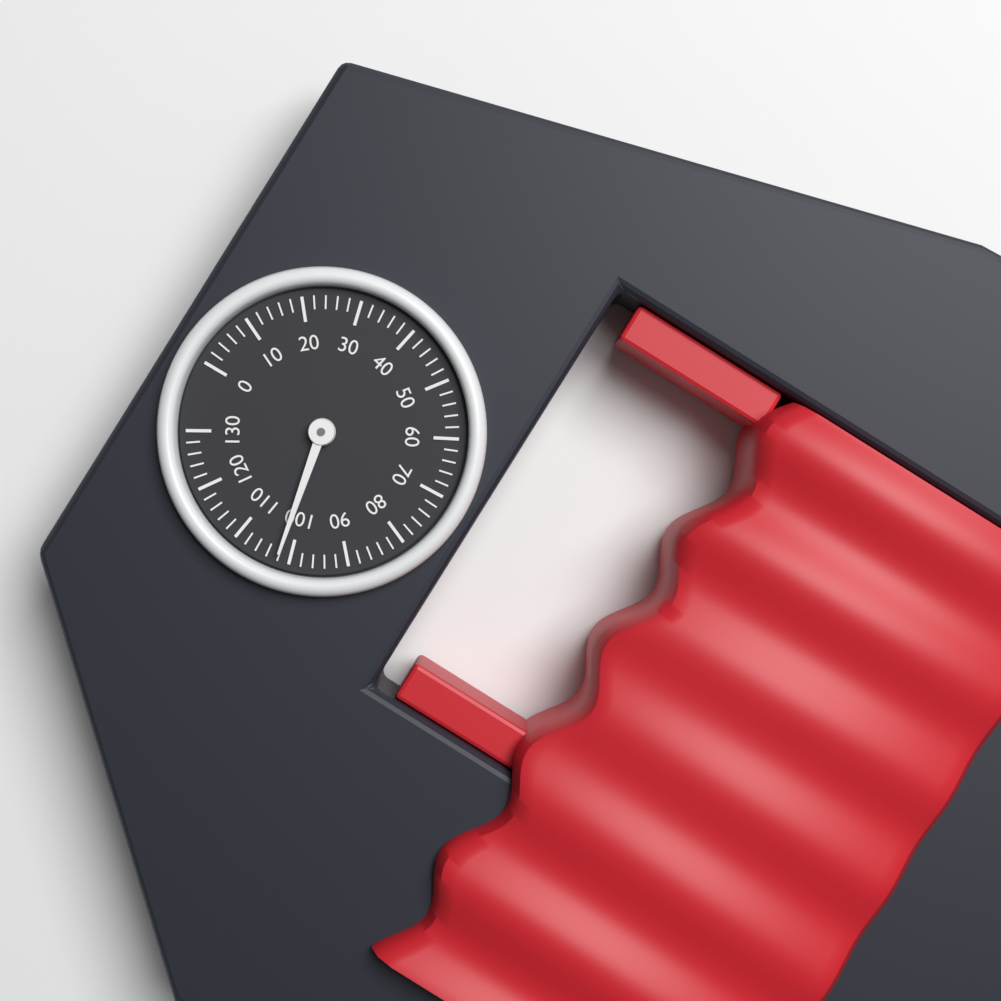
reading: 102 (no unit)
